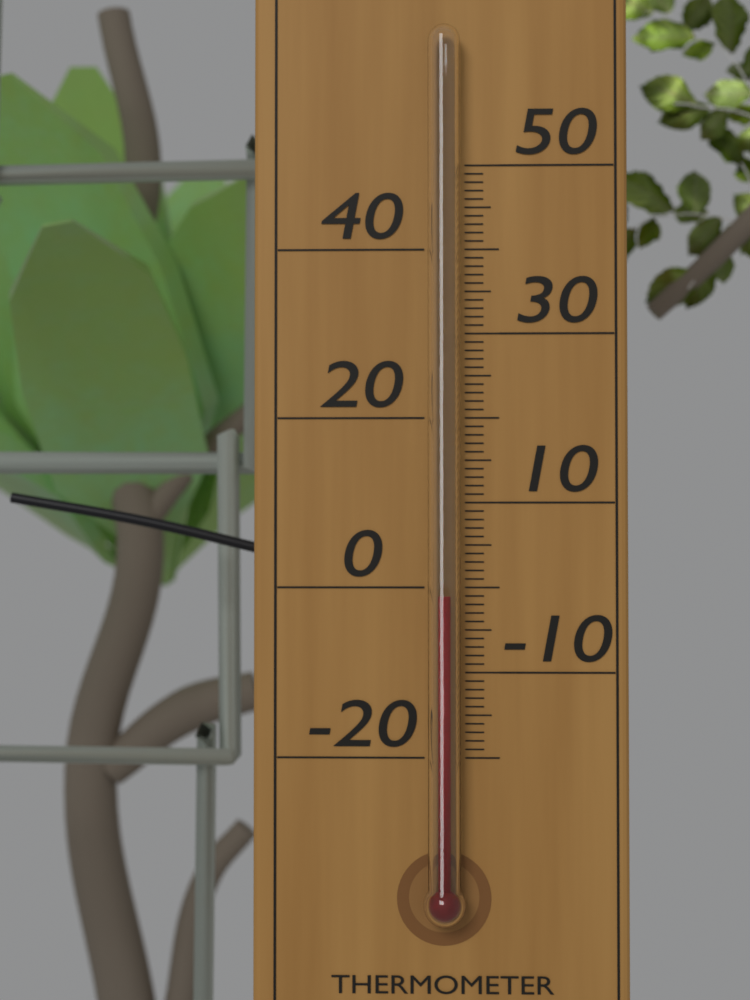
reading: -1 °C
